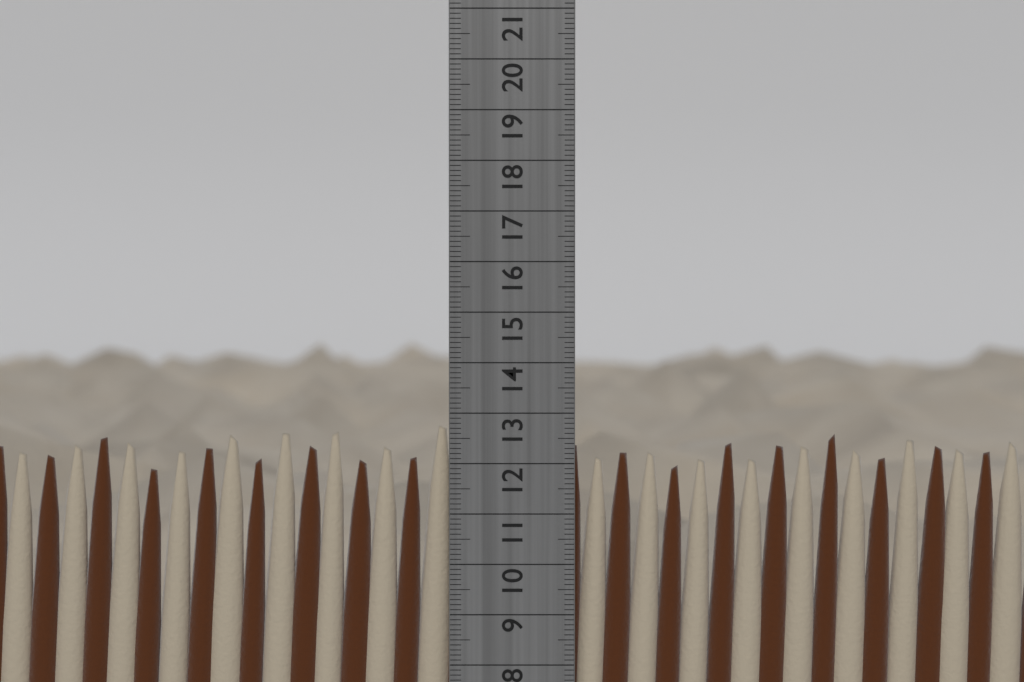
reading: 12.8 cm
